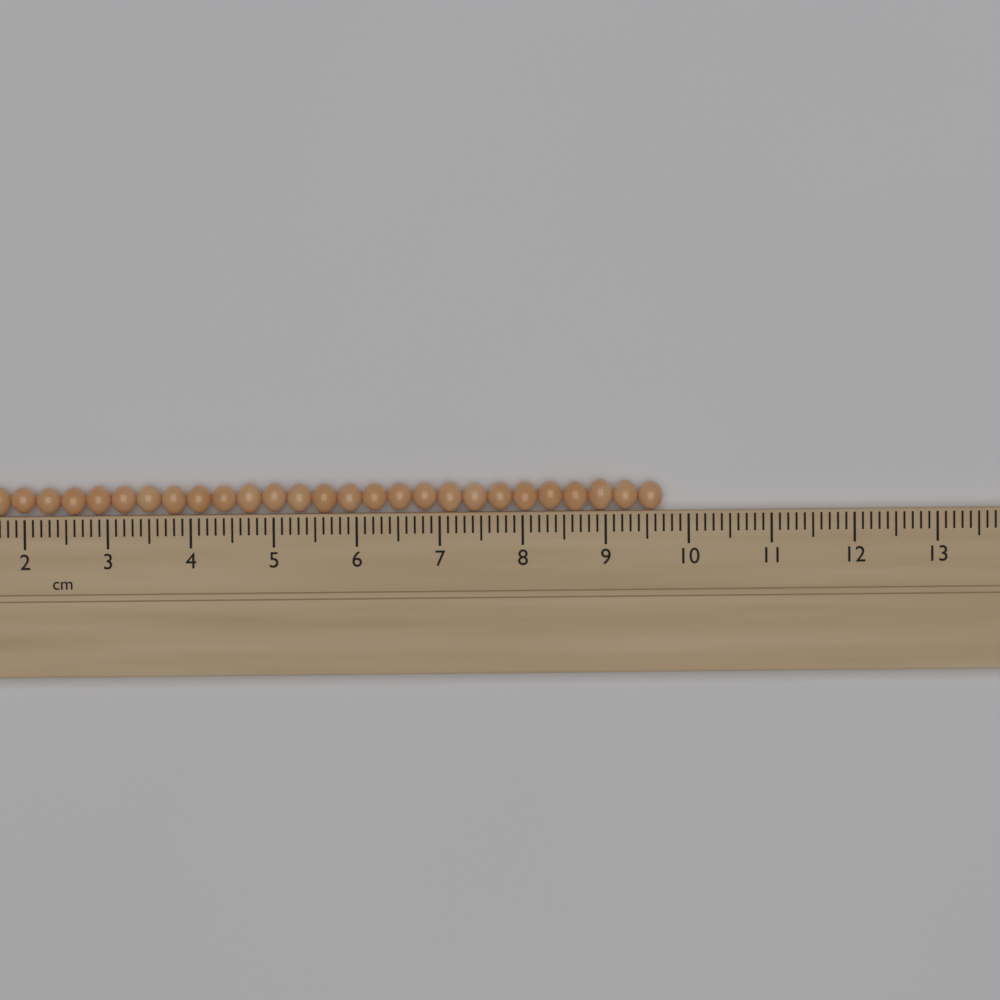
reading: 9.7 cm
